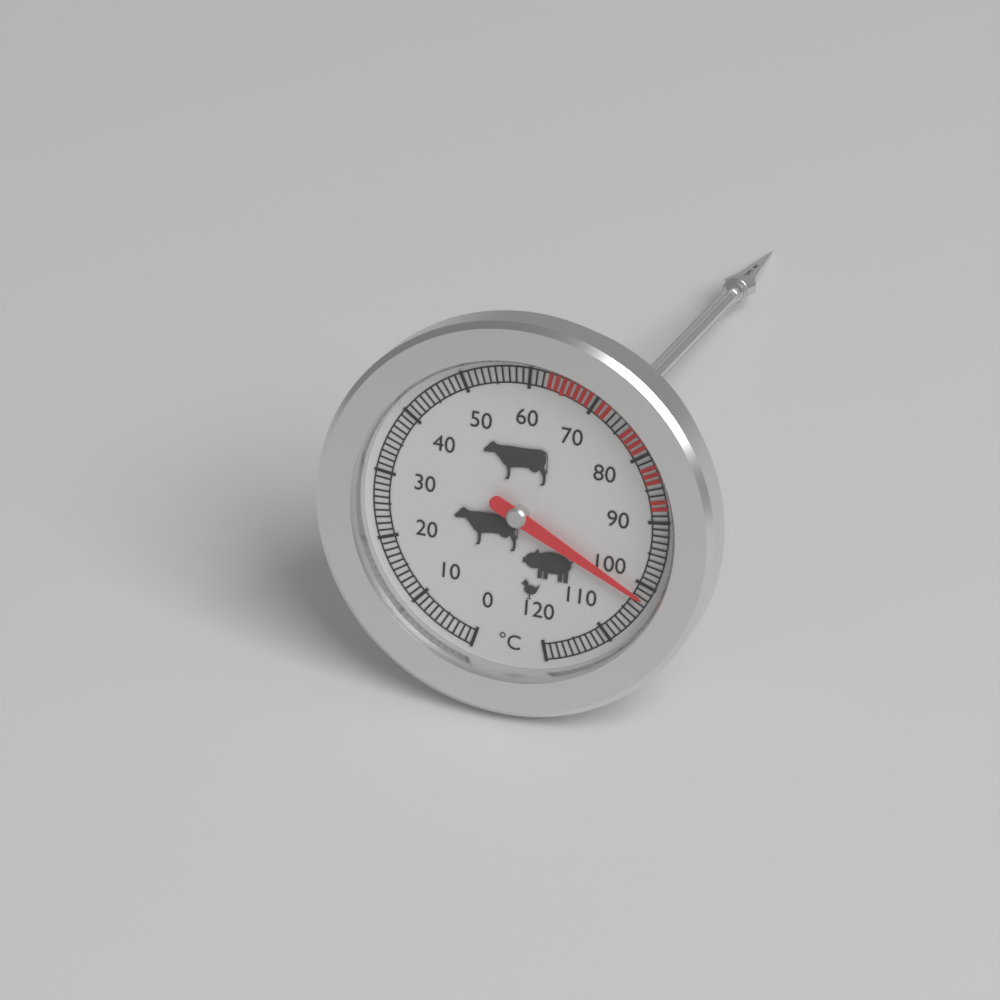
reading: 102 °C
